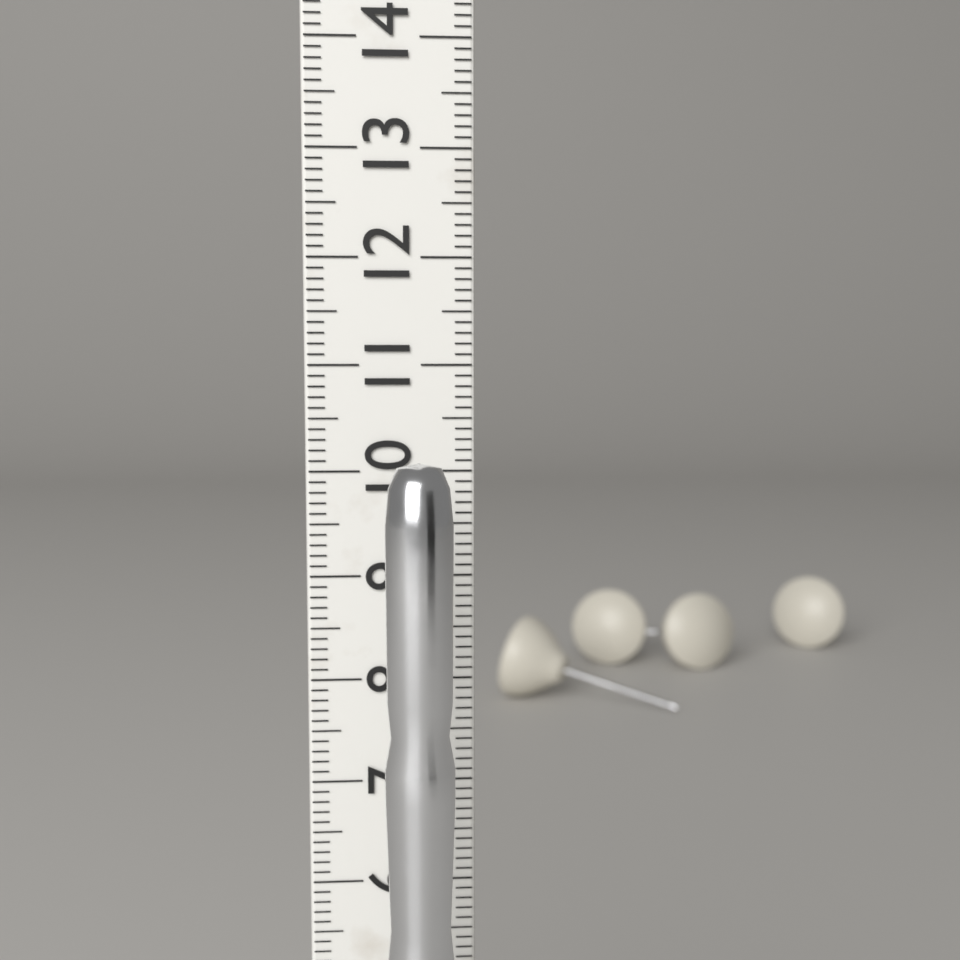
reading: 10.2 cm
